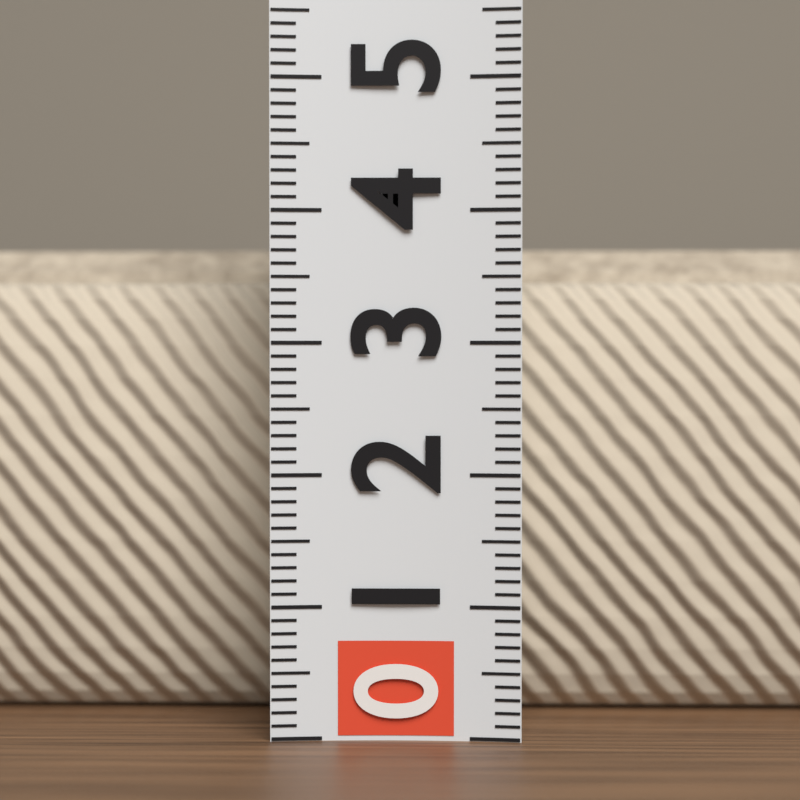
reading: 3.8 (no unit)
